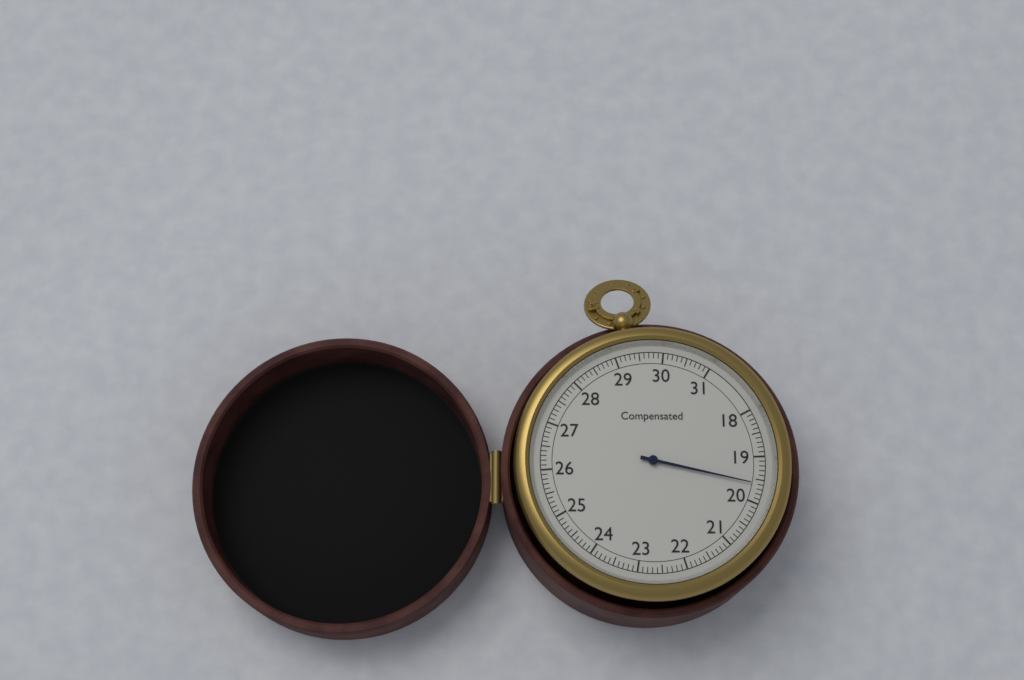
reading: 19.6 (no unit)
